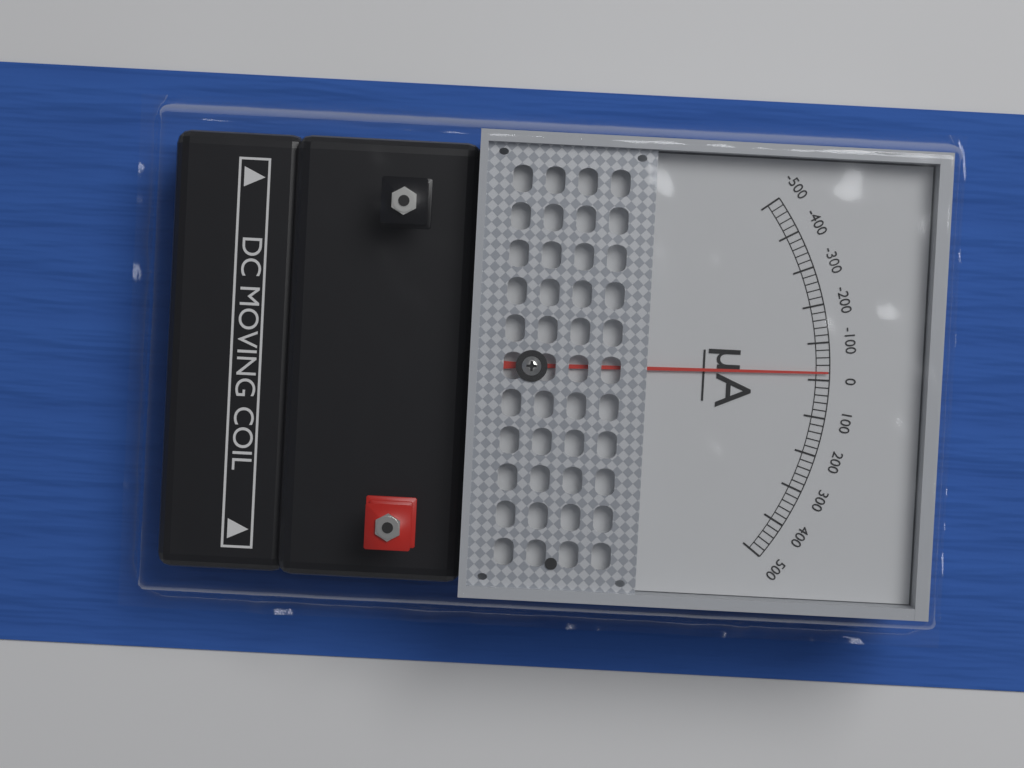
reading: -20 µA
